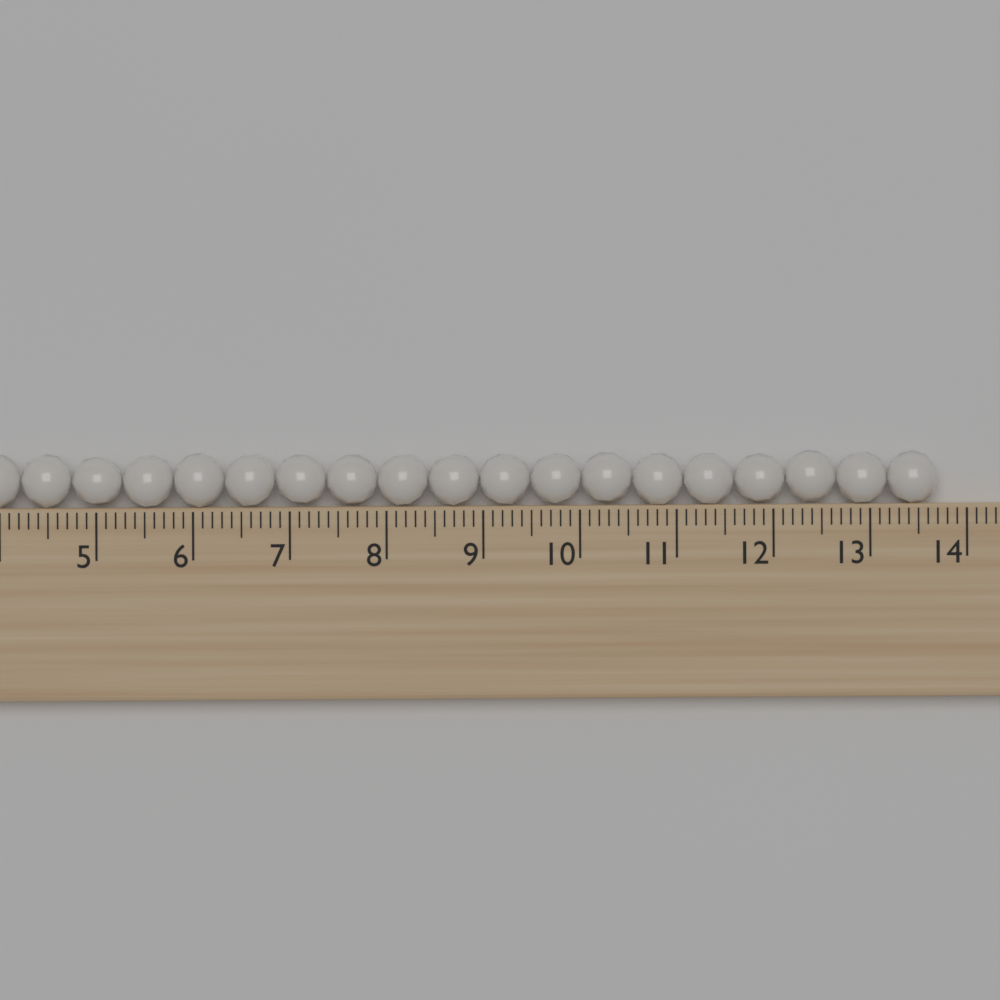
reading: 13.7 (no unit)
